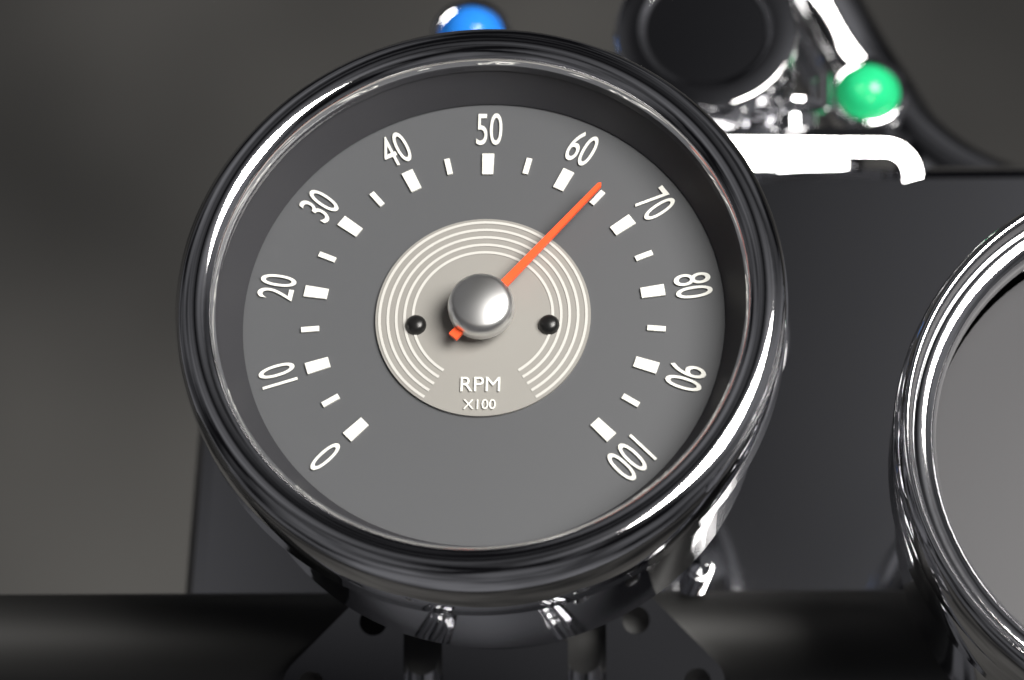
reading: 6500 RPM
